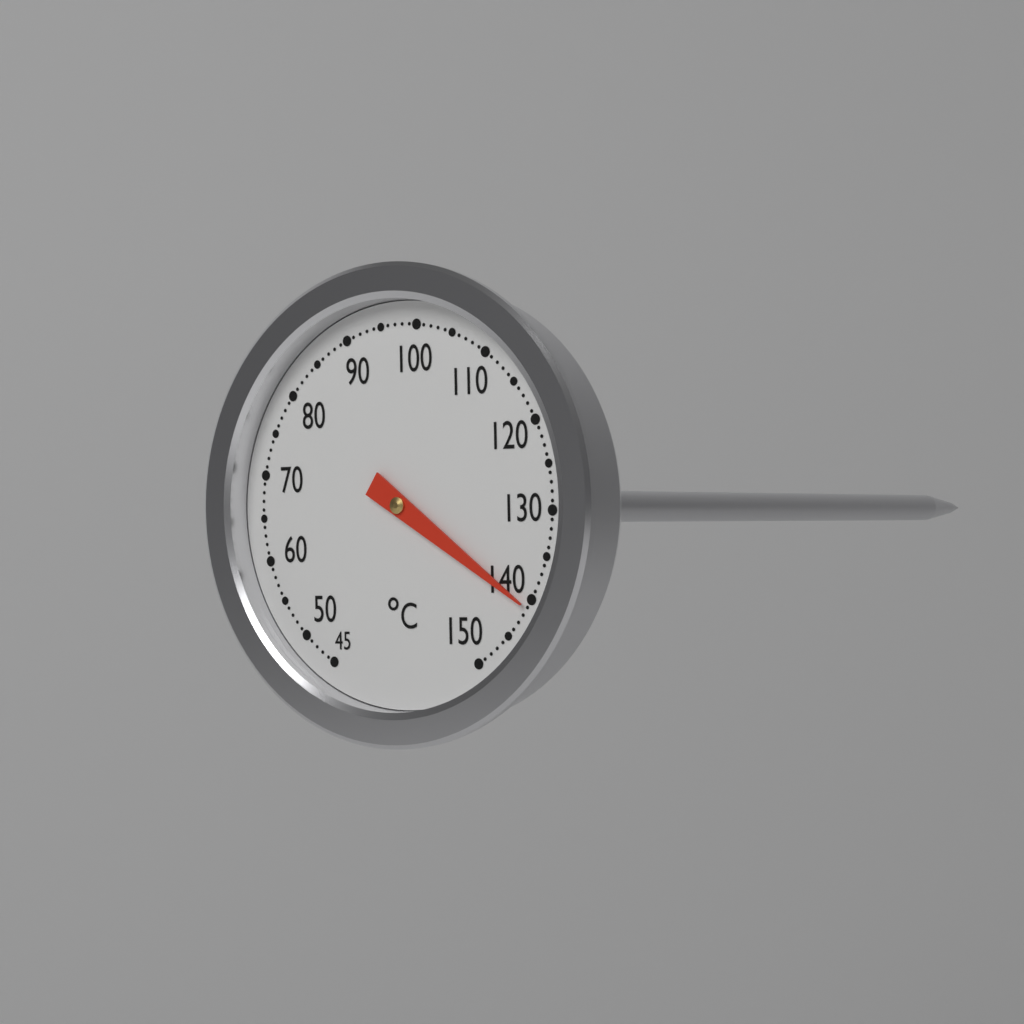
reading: 141 °C
